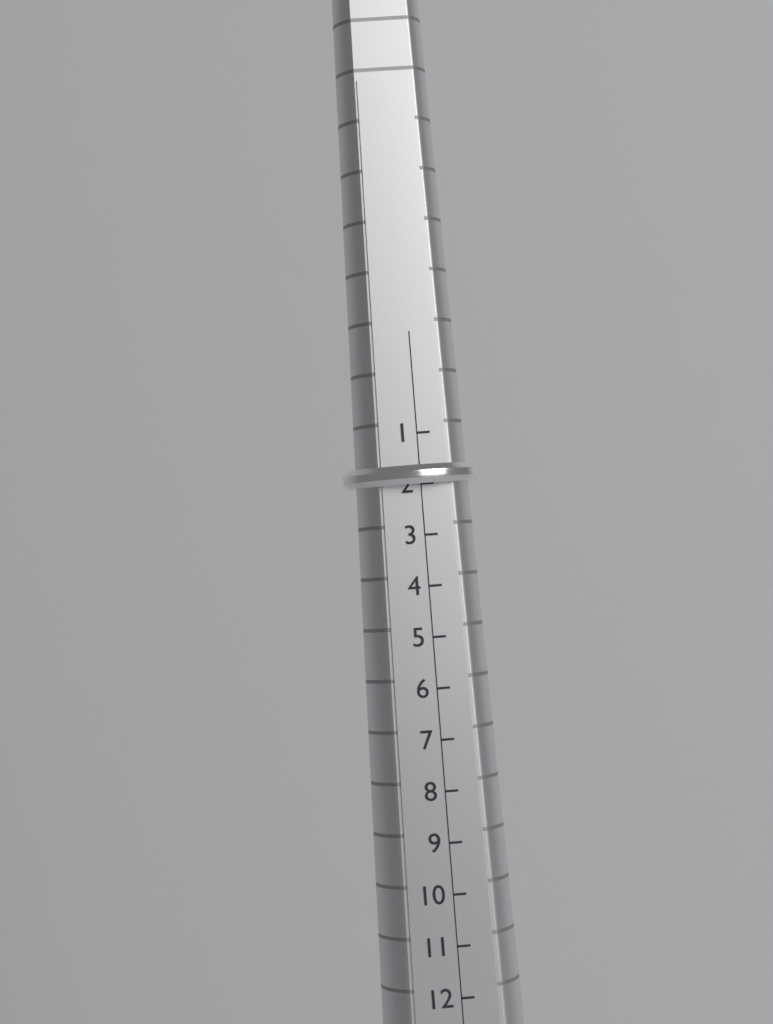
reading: 2 (no unit)
